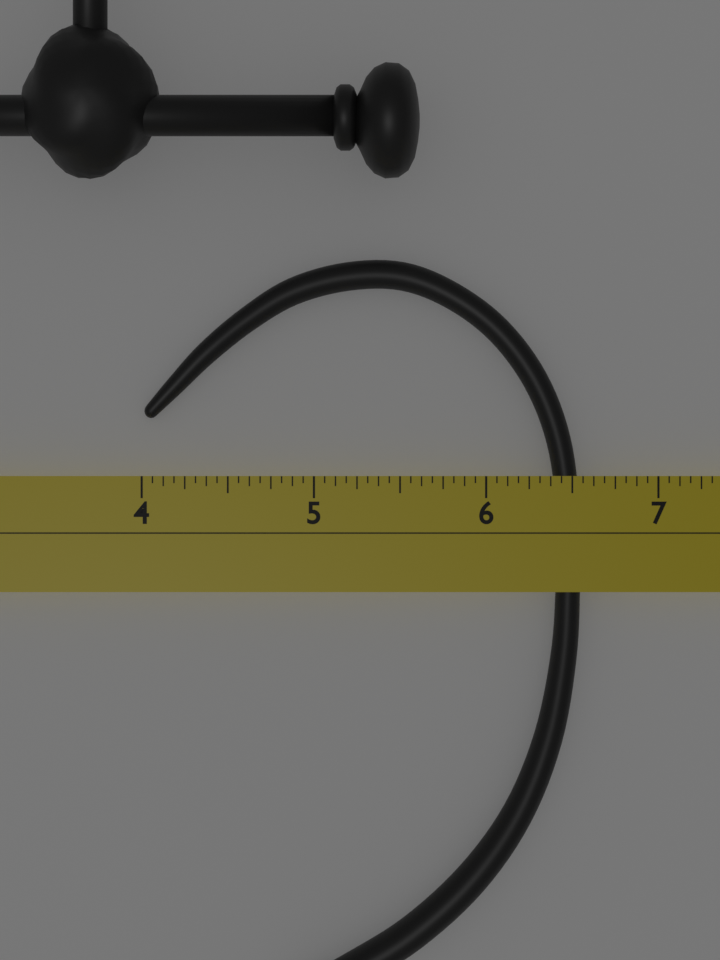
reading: 6.5600 in
